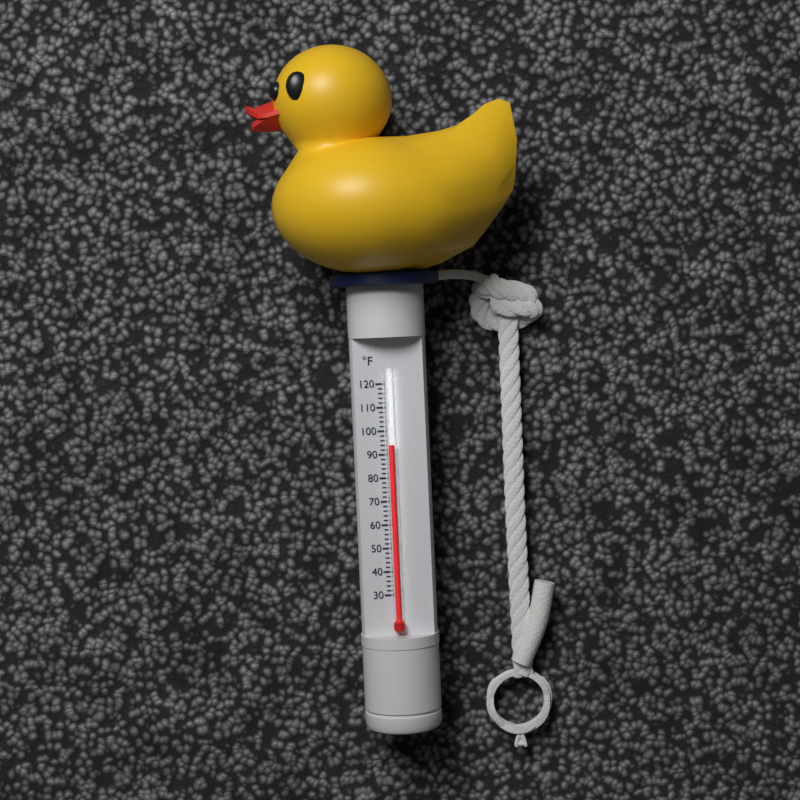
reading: 94 °F
